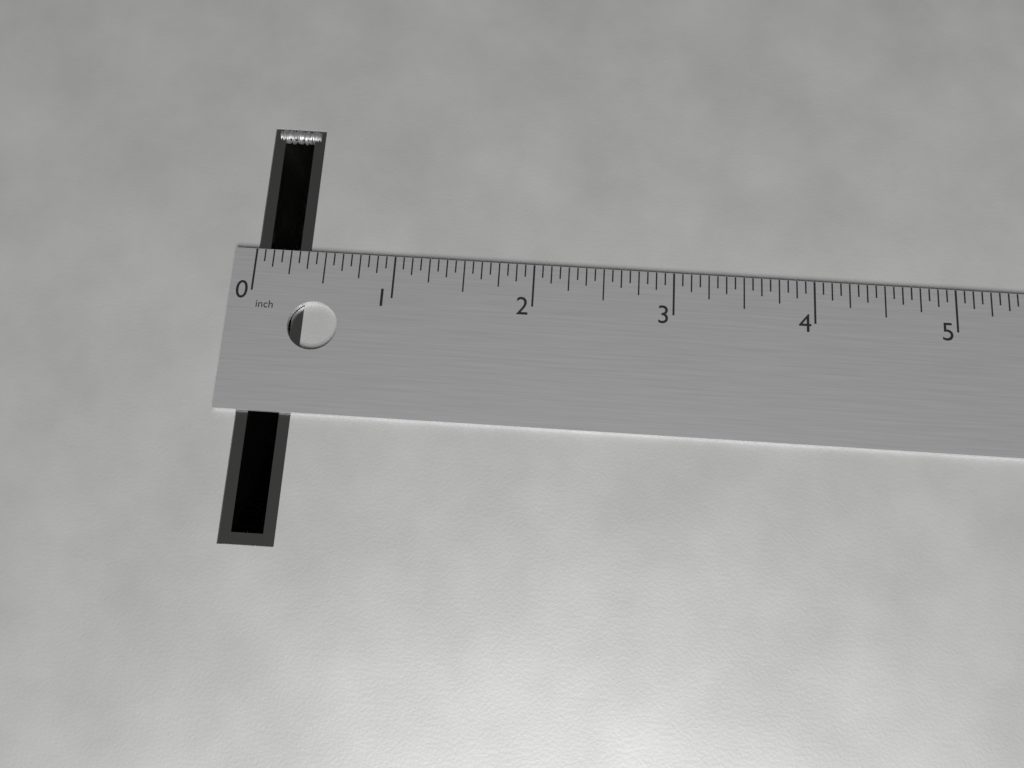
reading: 0.3750 in
